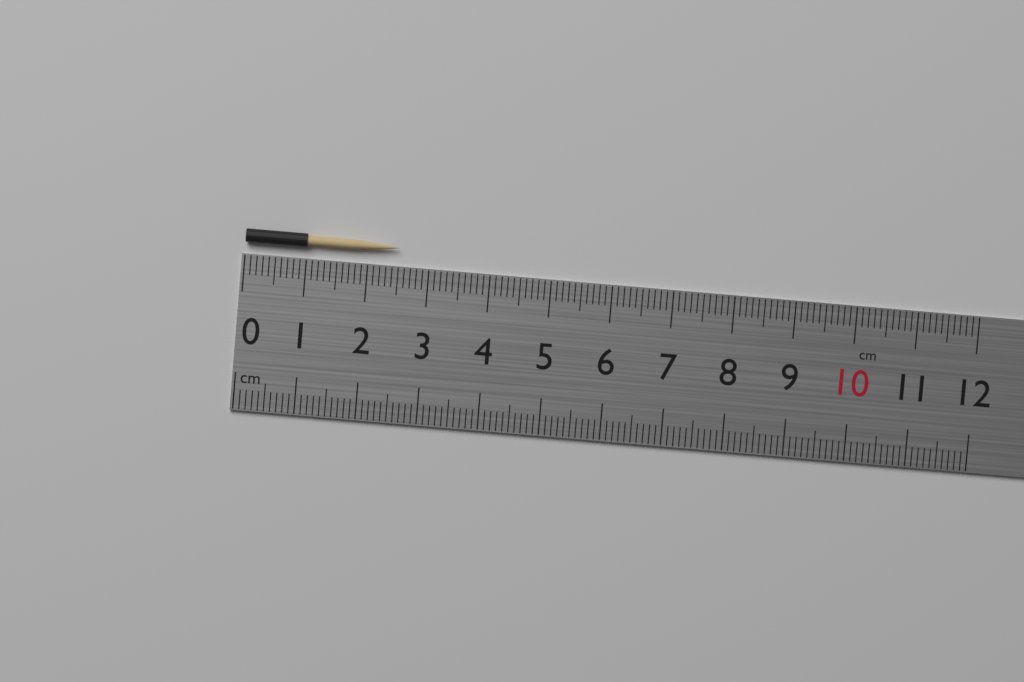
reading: 2.5 cm
